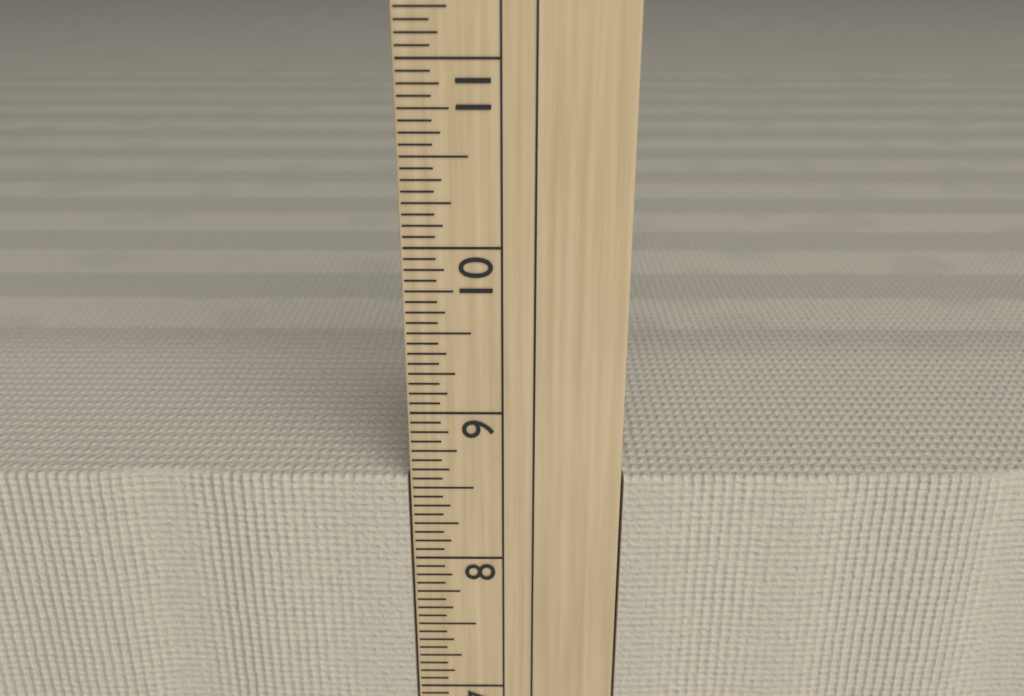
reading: 8.5625 in
